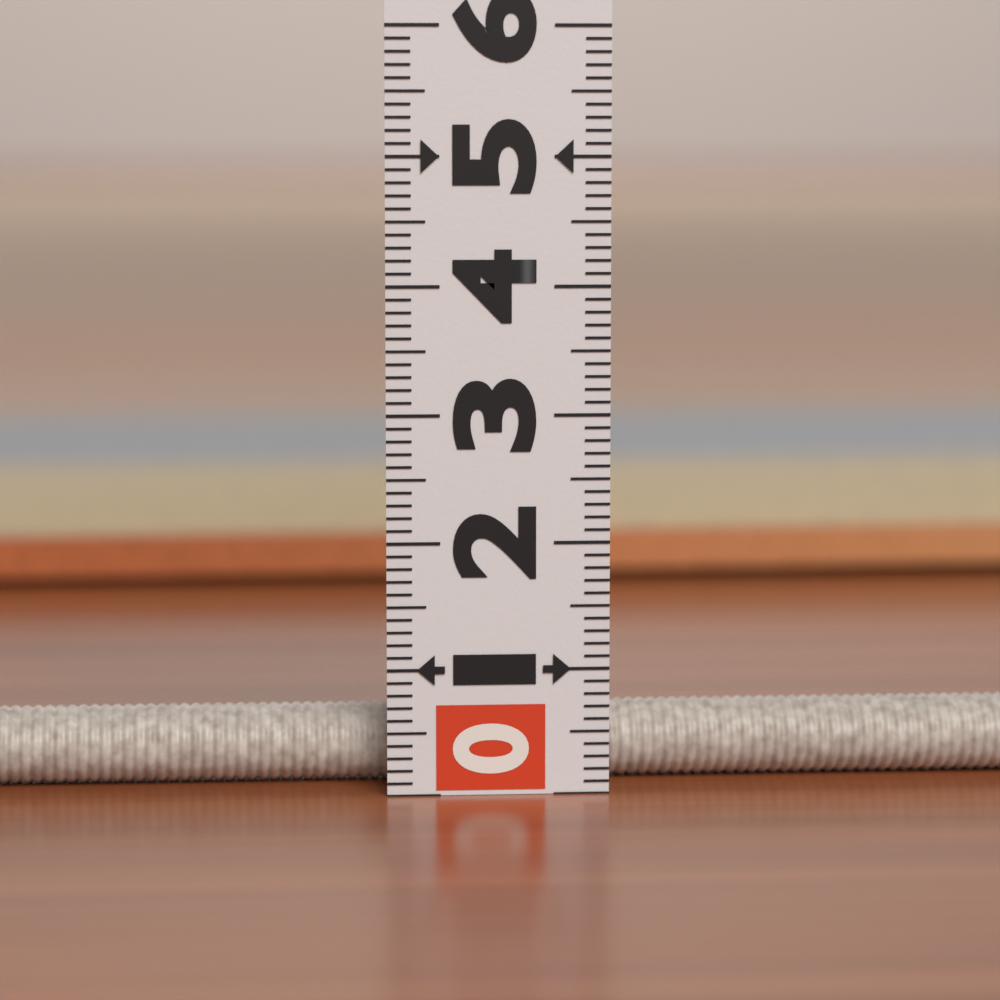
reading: 0.7 (no unit)
